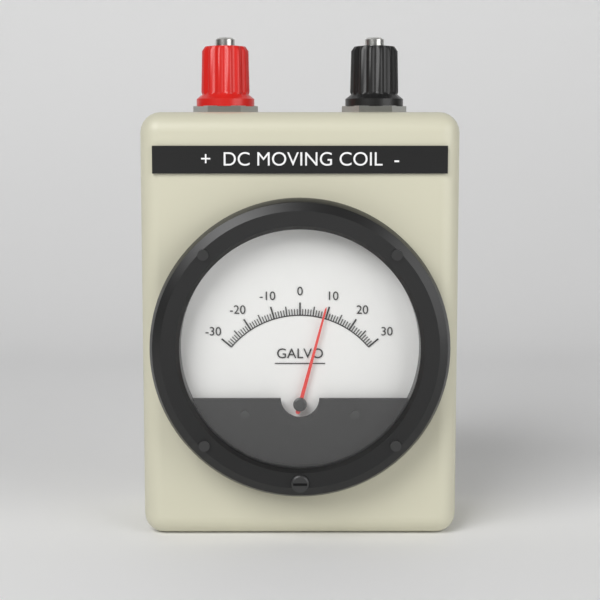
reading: 9 (no unit)
